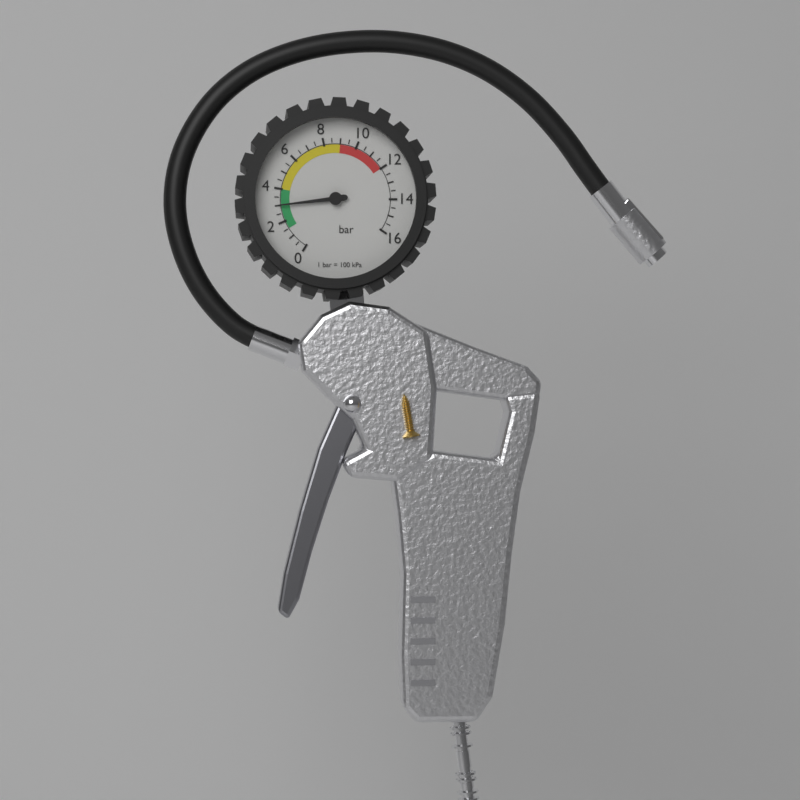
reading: 3.0 bar
